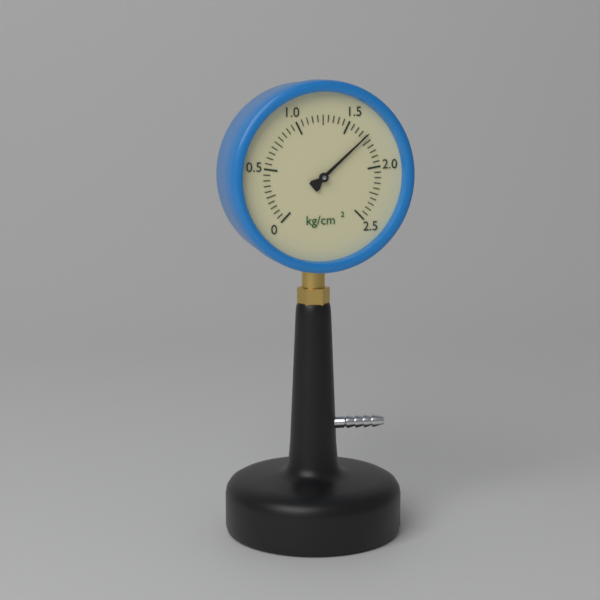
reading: 1.70 kg/cm²
